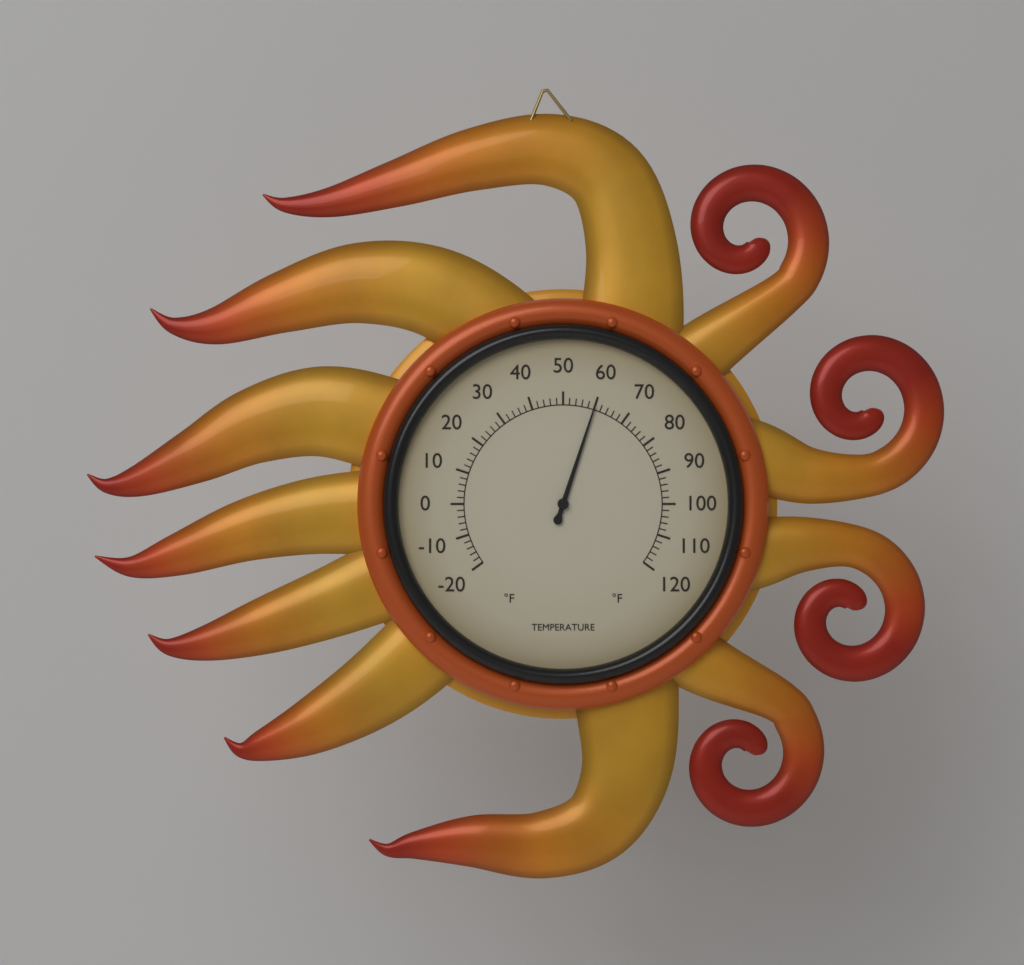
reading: 60 °F
